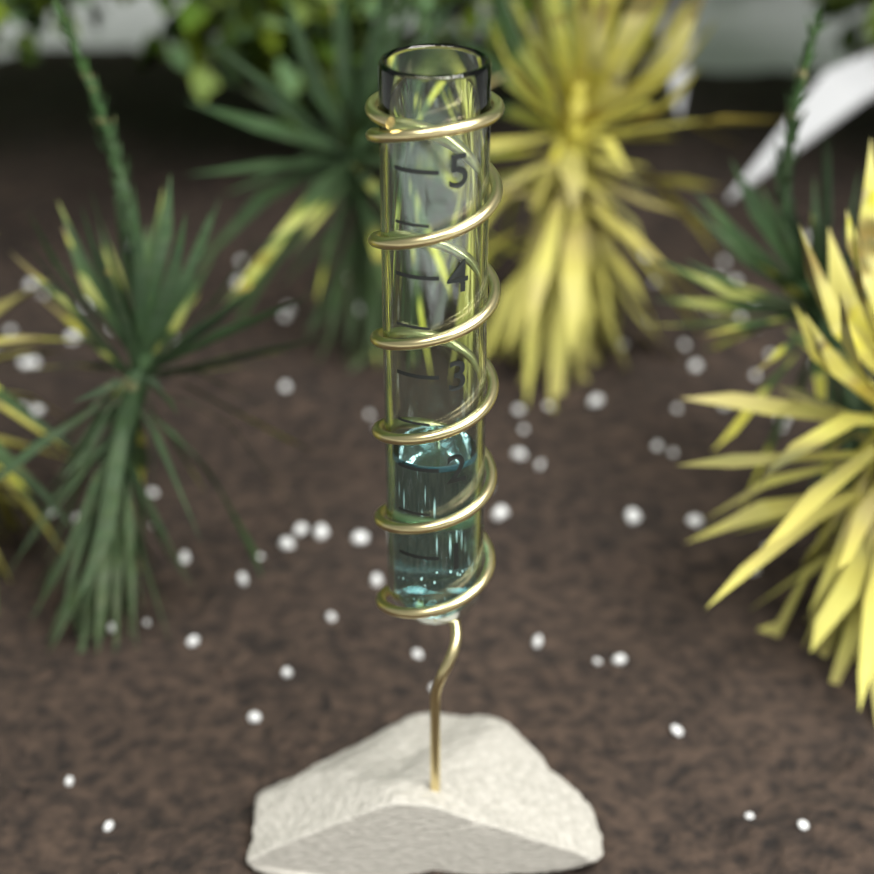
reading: 2.0 (no unit)
